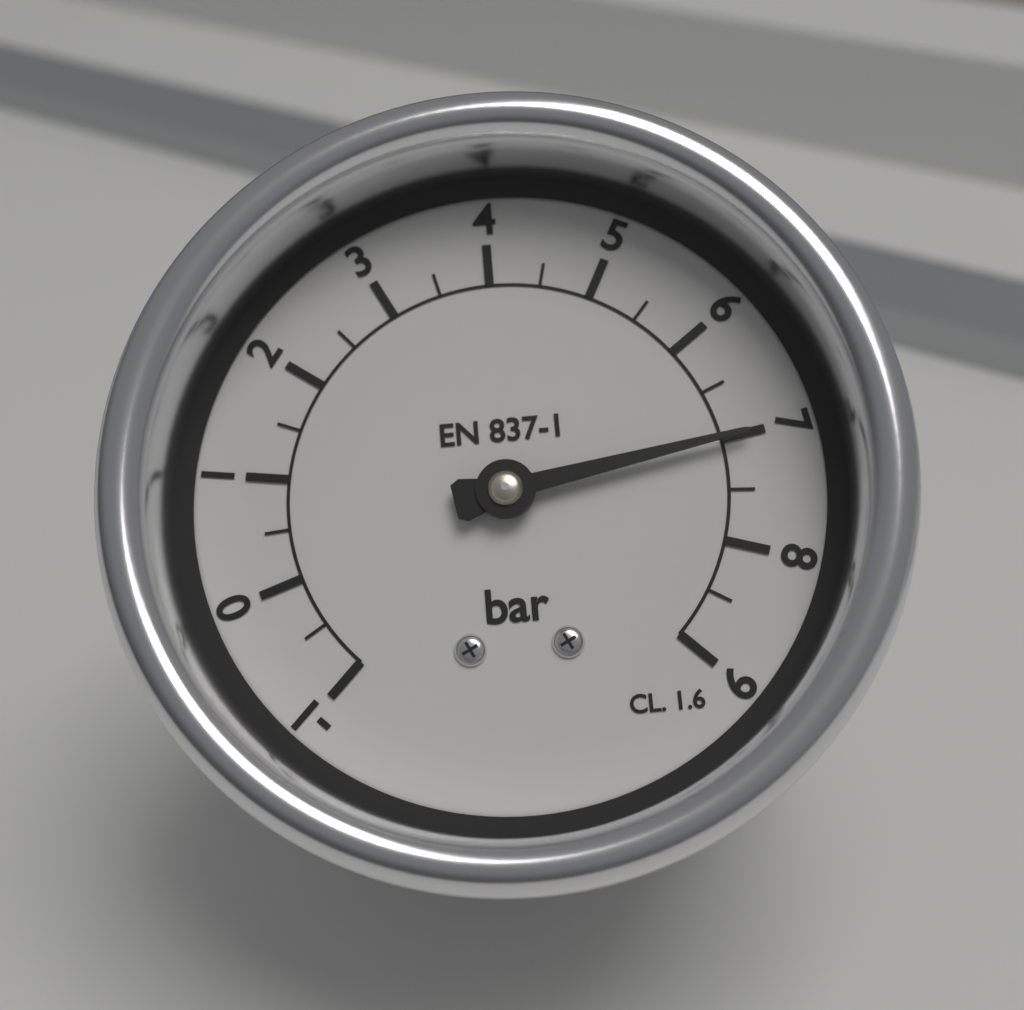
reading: 7.0 bar
